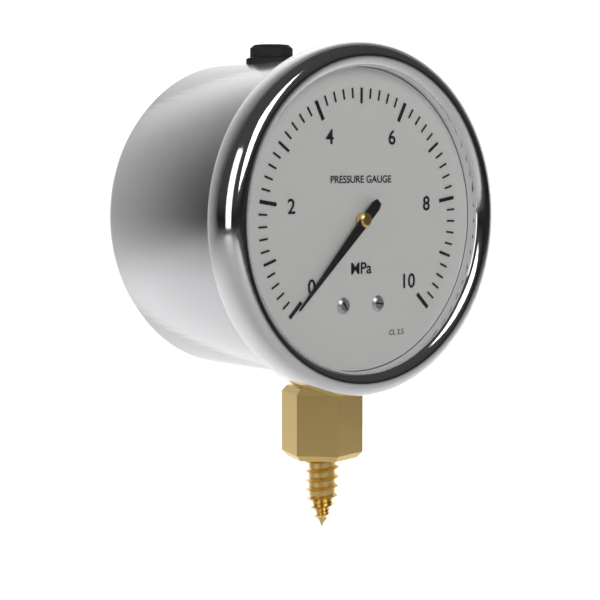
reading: 0.0 MPa
